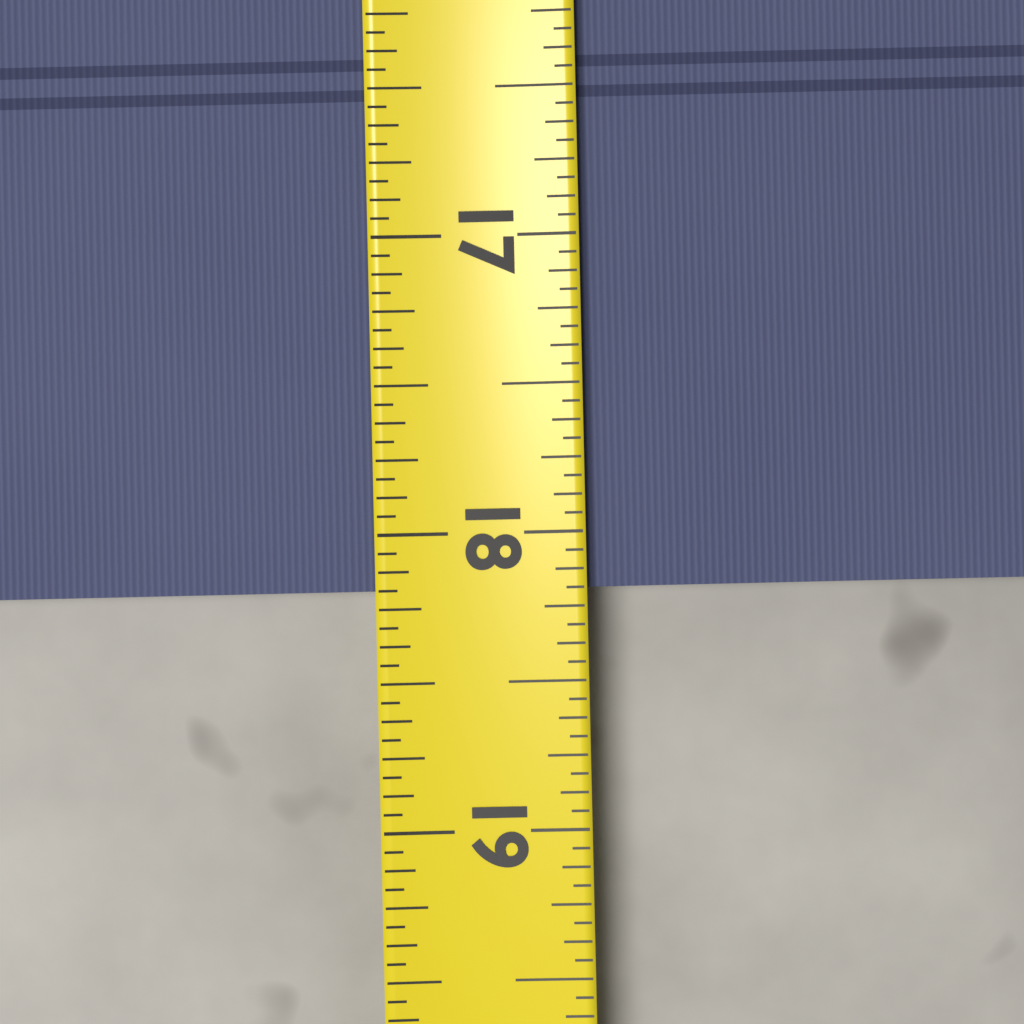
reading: 18.1875 (no unit)
